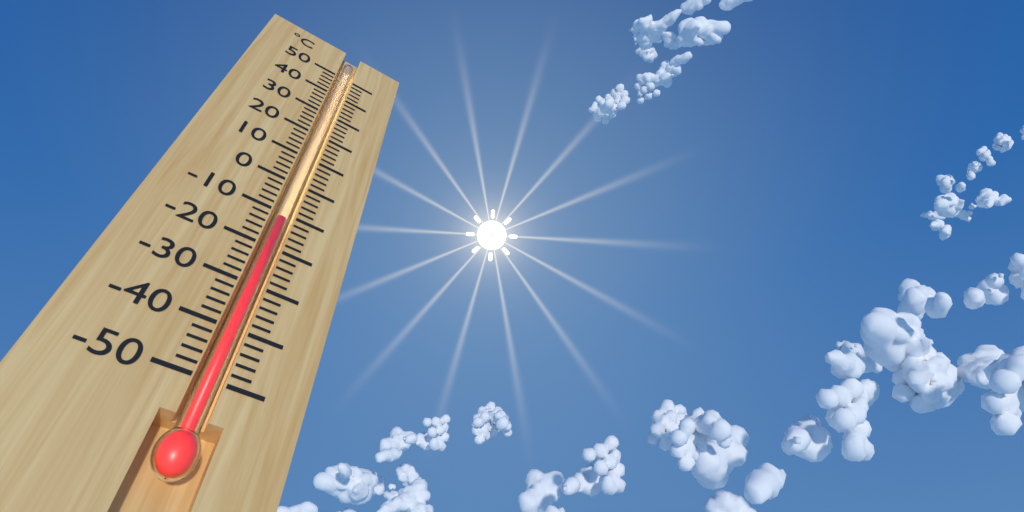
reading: -12 °C
